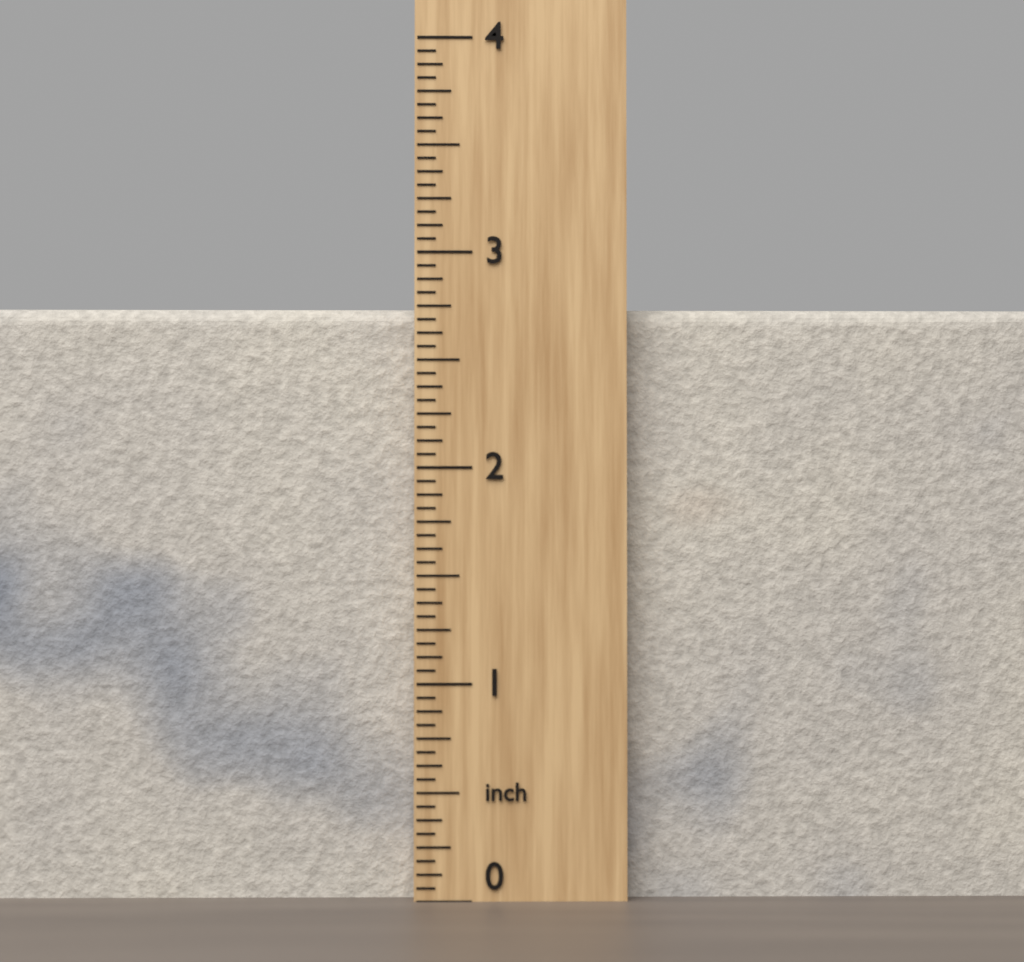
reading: 2.7500 inch
